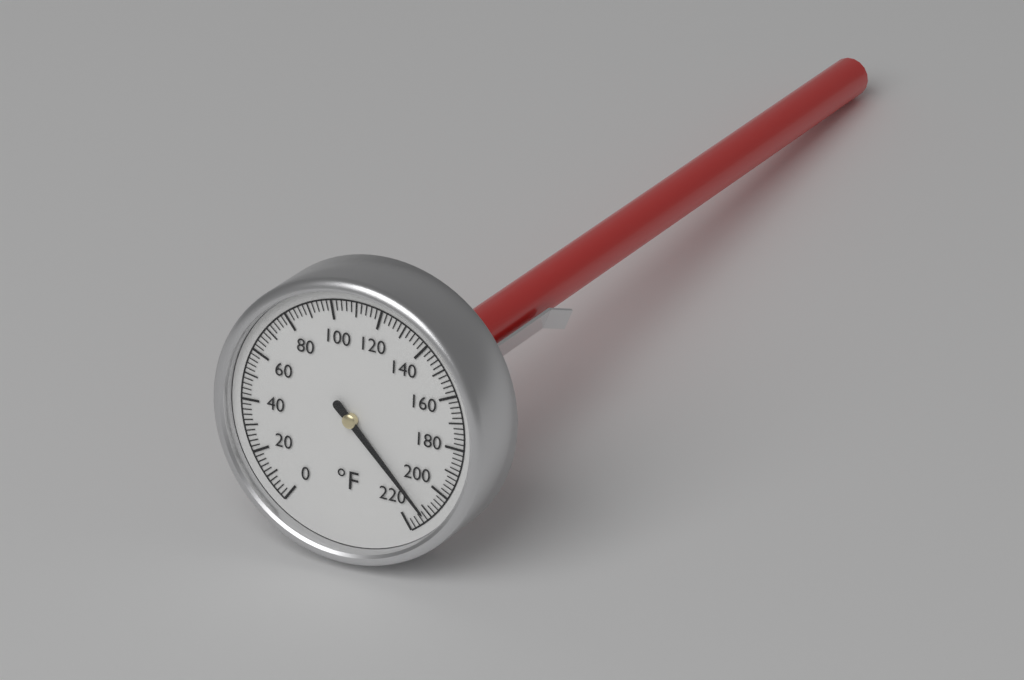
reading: 212 °F
